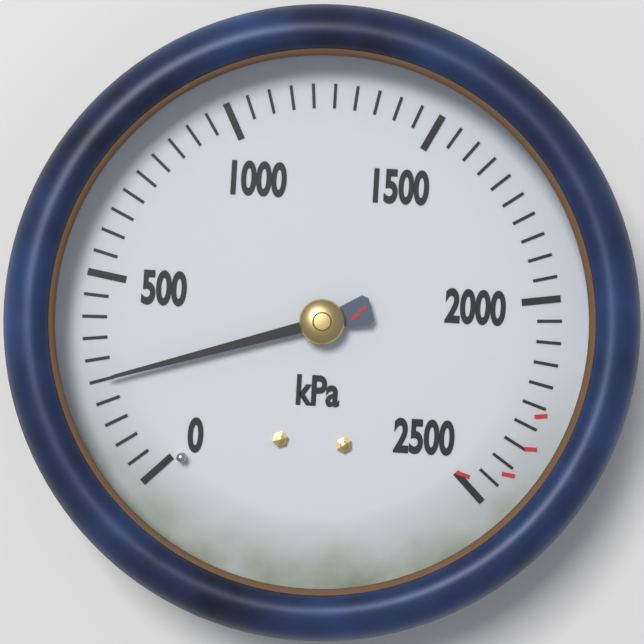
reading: 250 kPa
